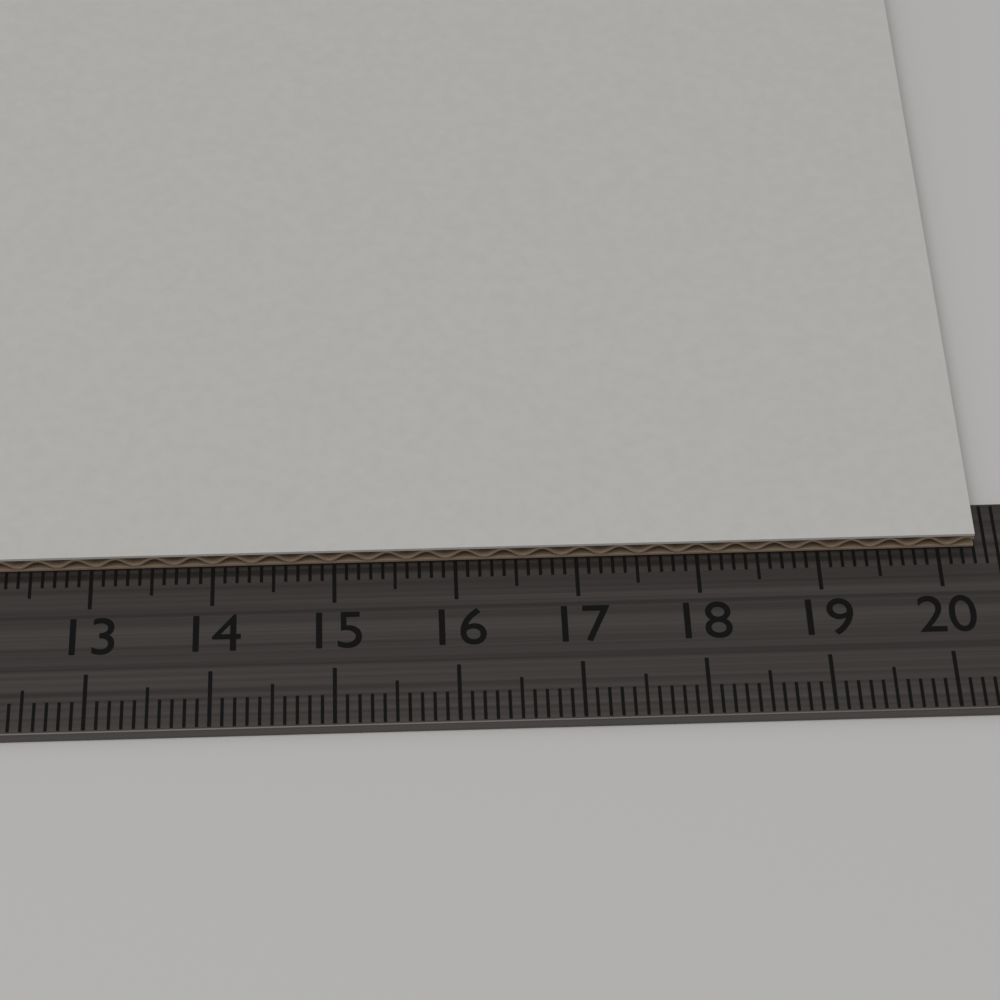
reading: 20.3 cm
